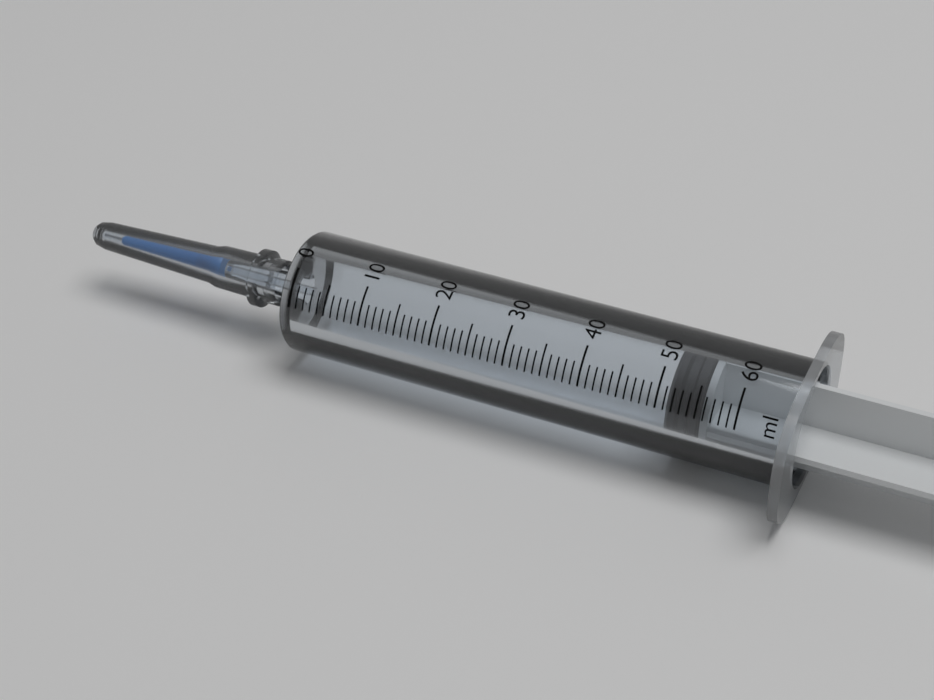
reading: 51 ml
